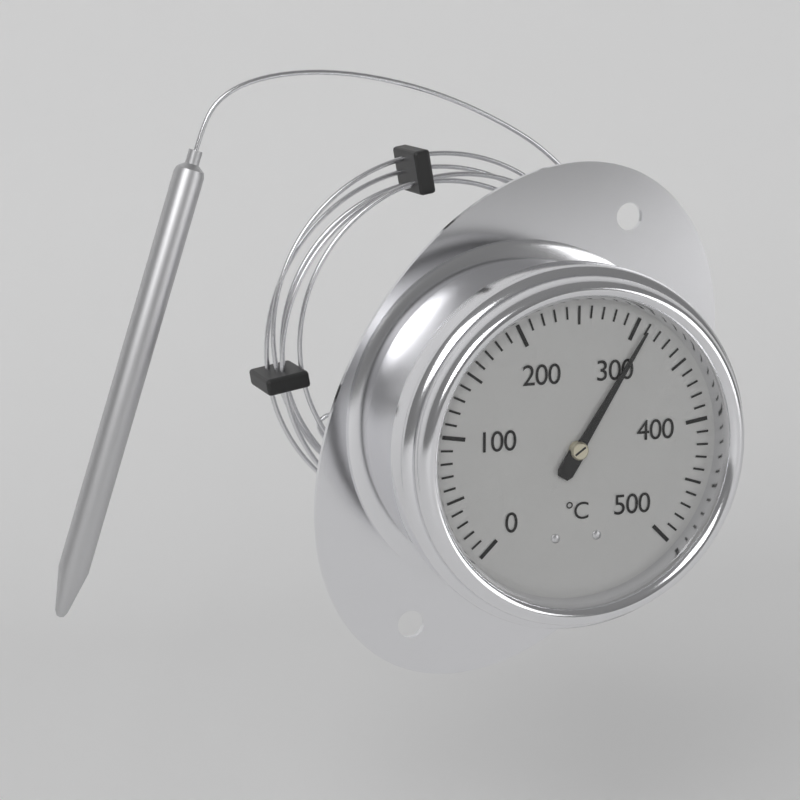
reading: 310 °C
